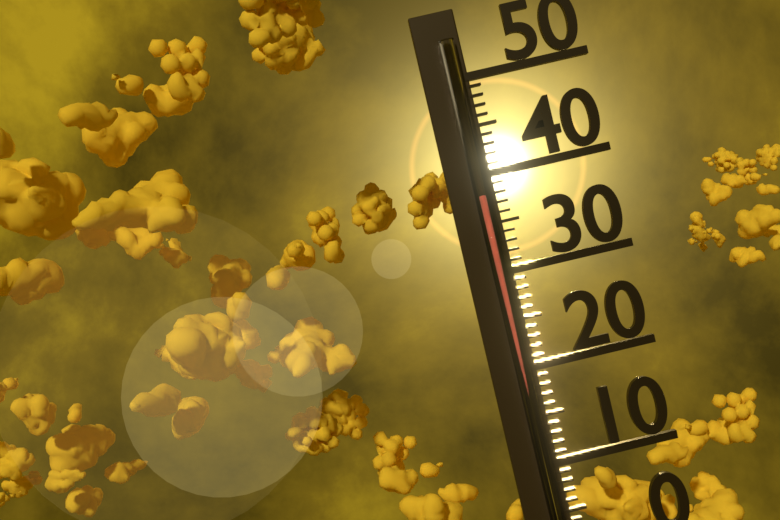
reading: 38 (no unit)
